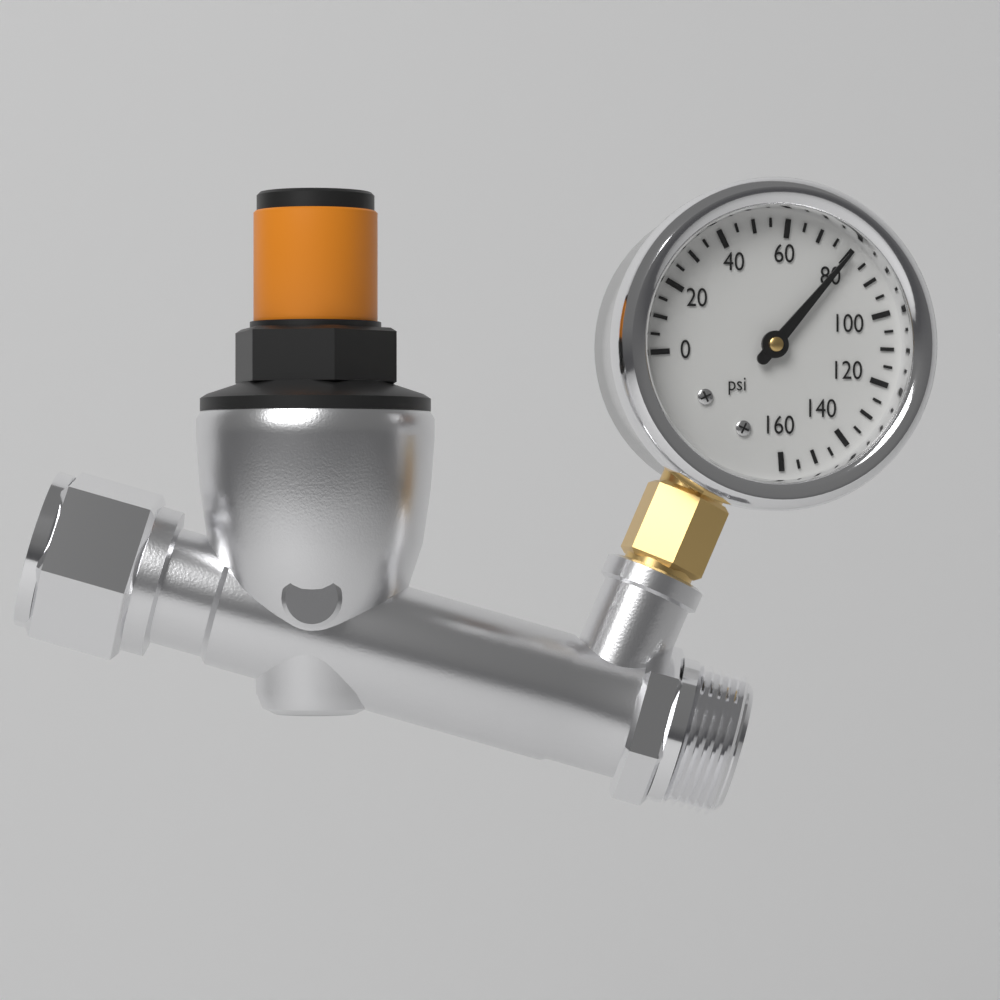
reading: 80 psi
